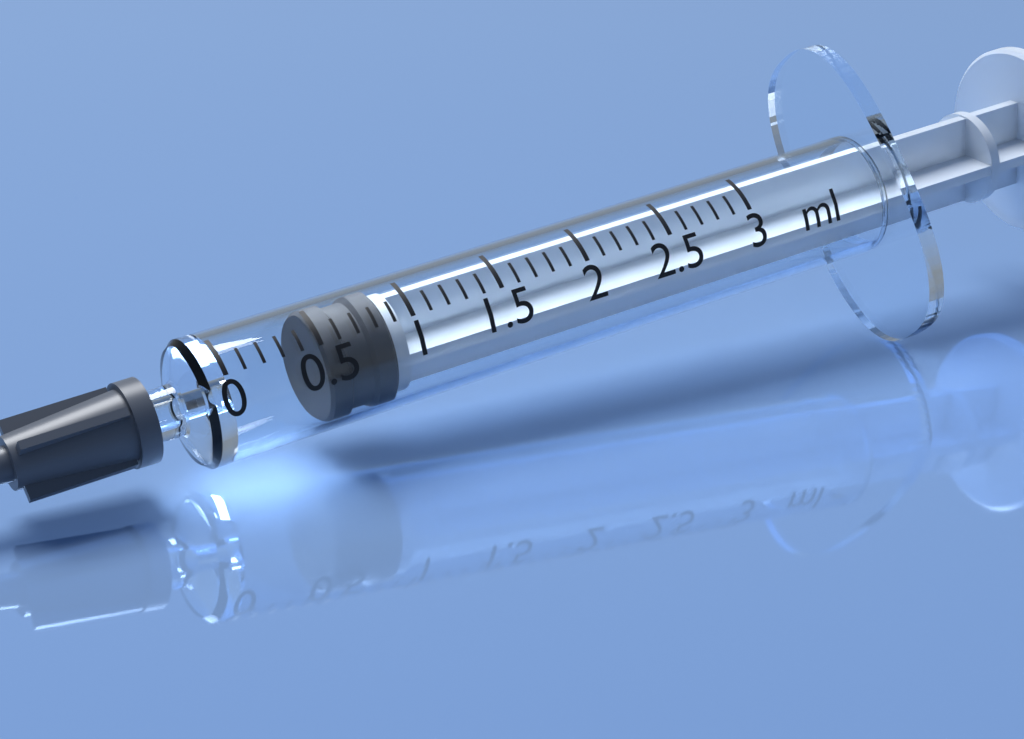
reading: 0.5 ml
